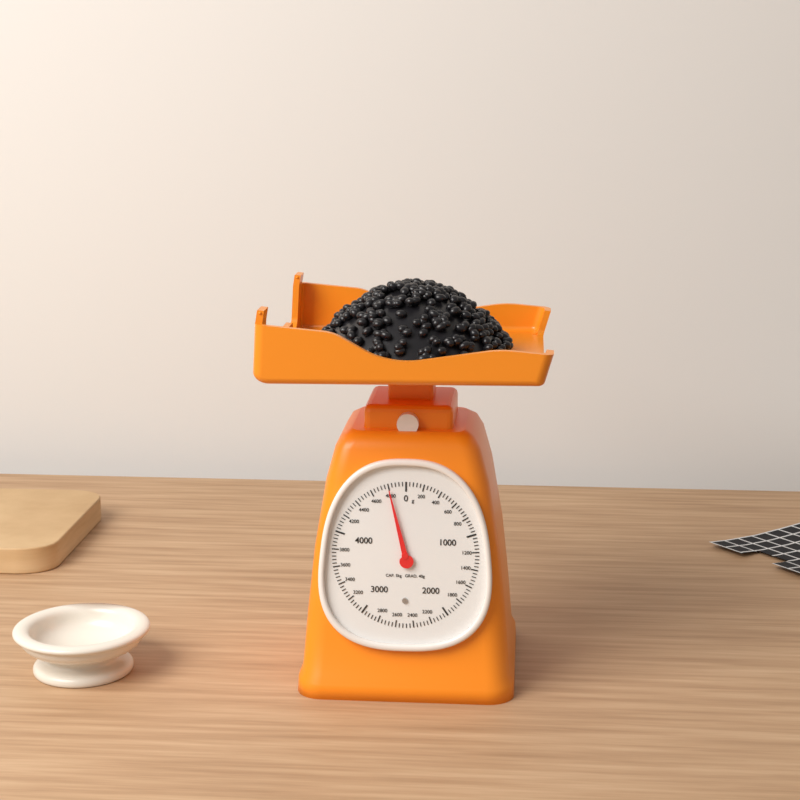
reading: 4800 g
